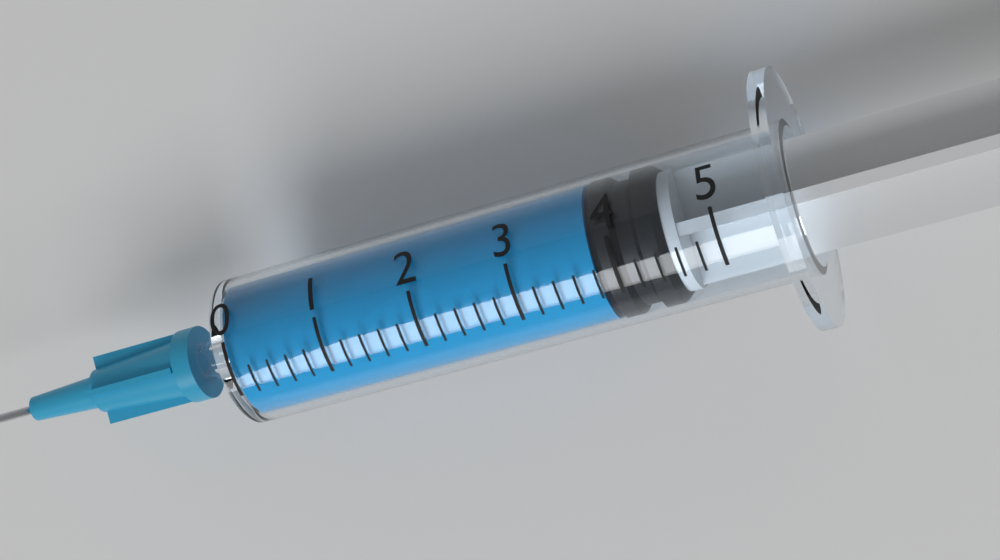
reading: 3.8 (no unit)
